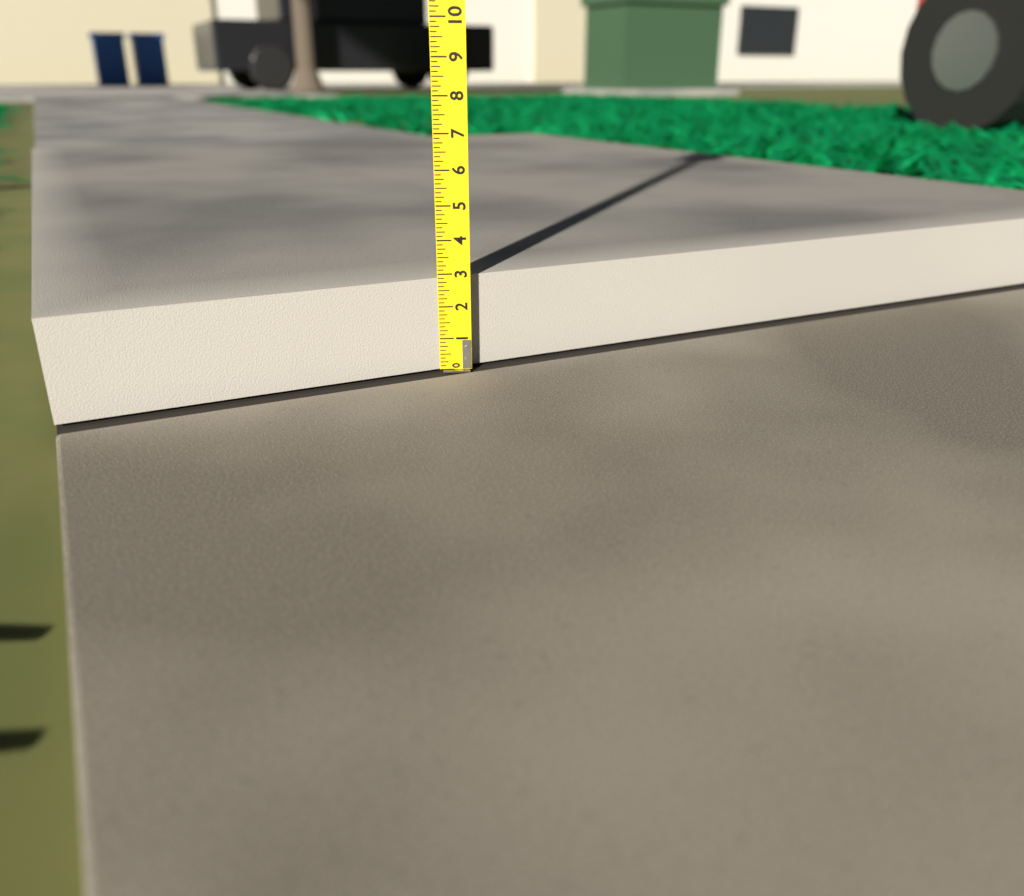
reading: 2.875 (no unit)
